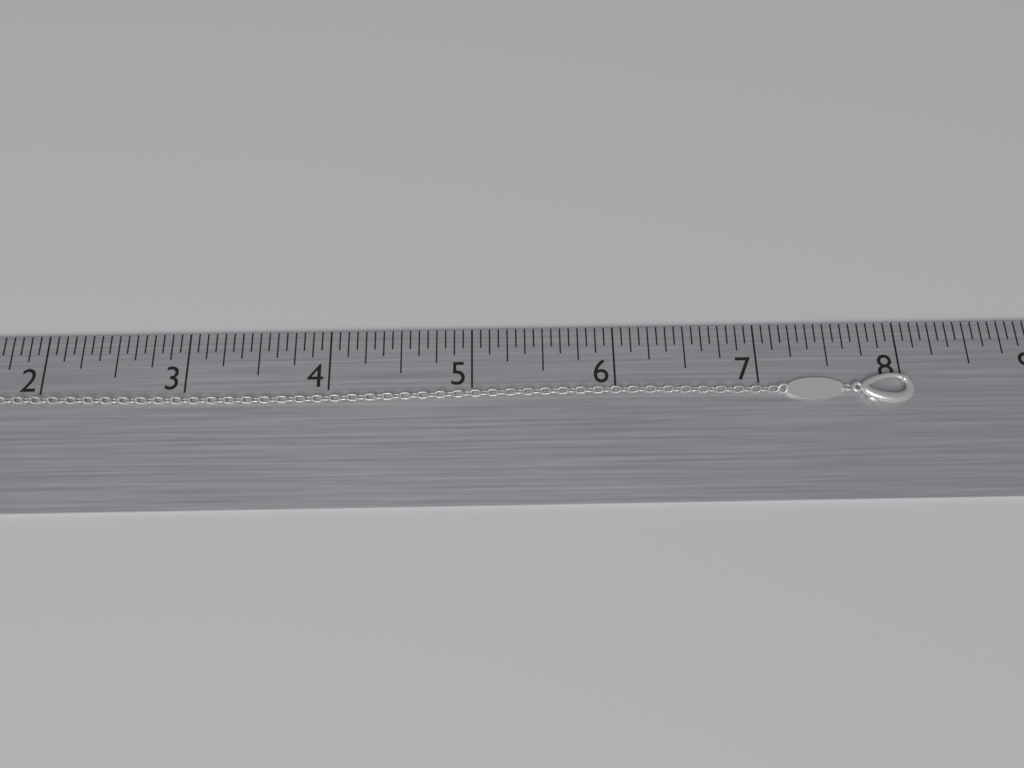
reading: 8.0625 in
